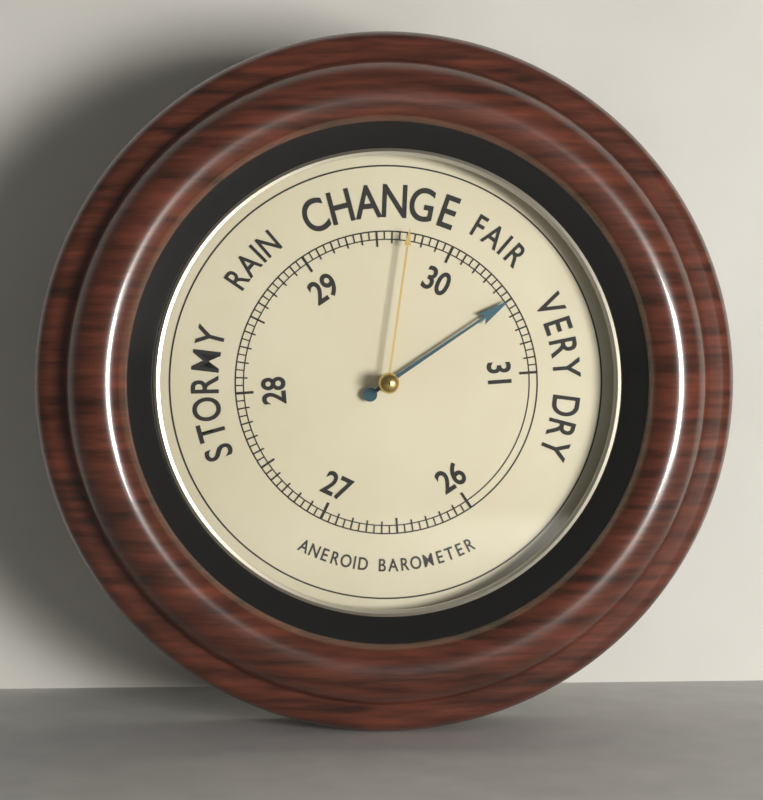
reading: 30.50 (no unit)
